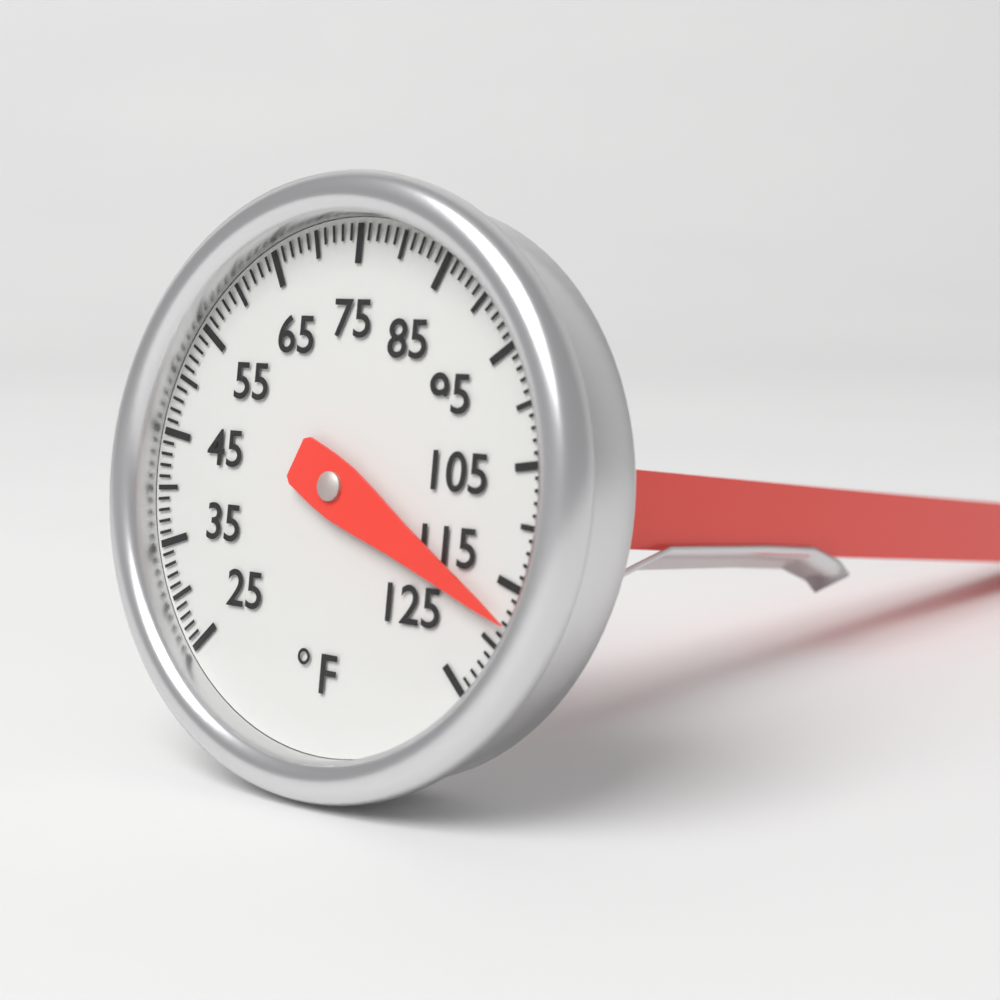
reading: 118 °F
